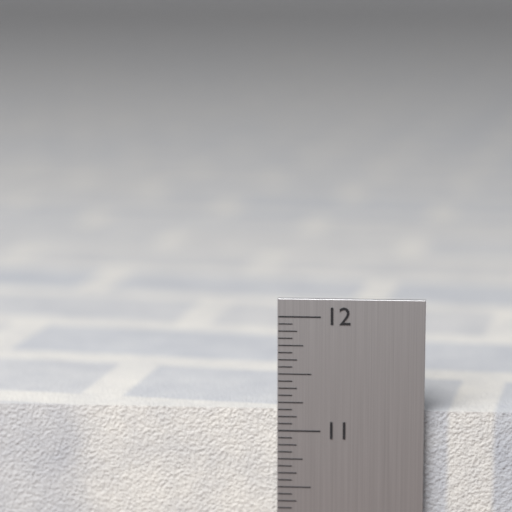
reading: 11.1875 in
